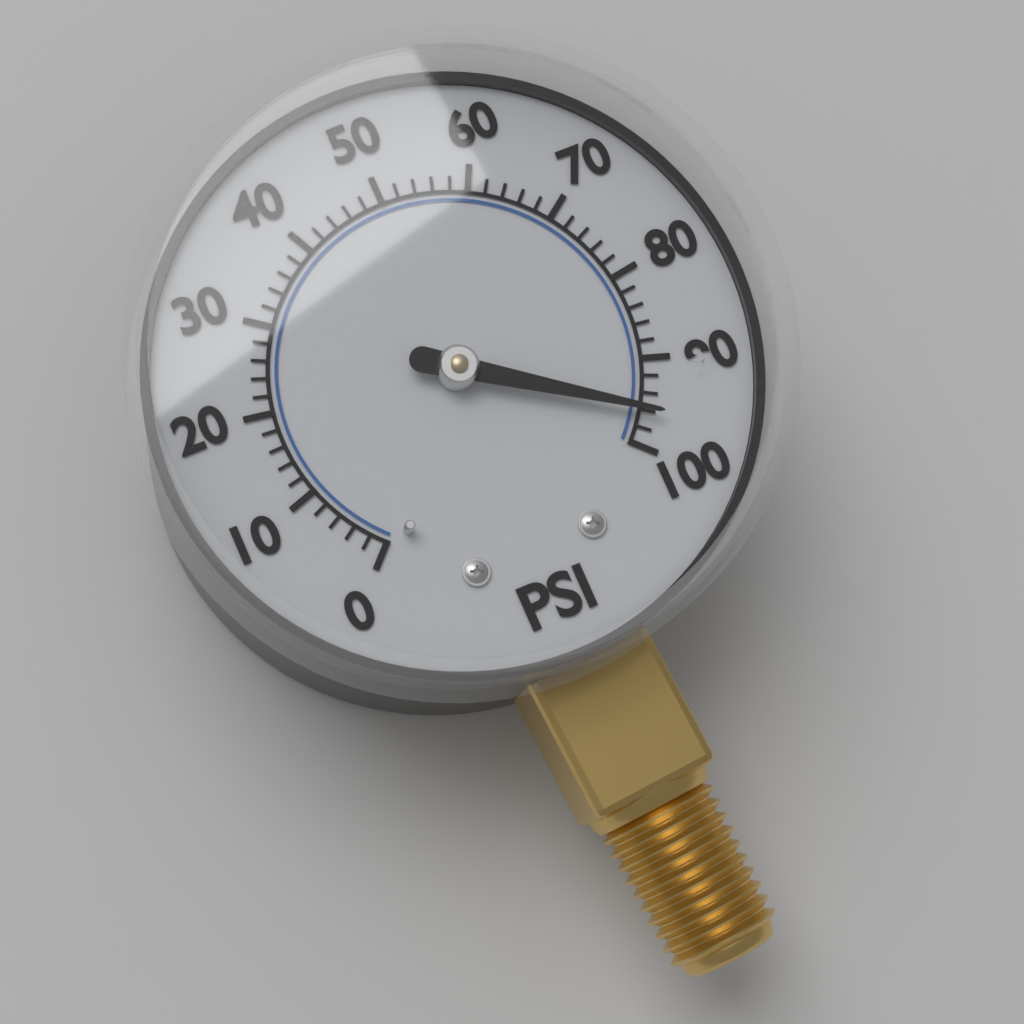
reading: 96 psi
